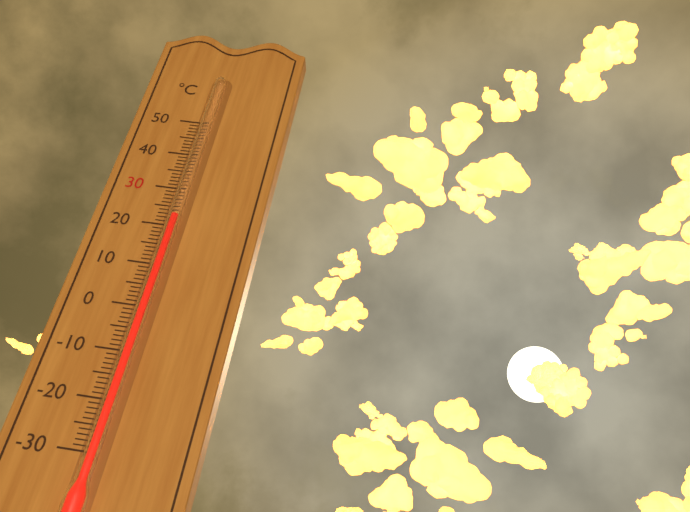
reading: 22 °C
